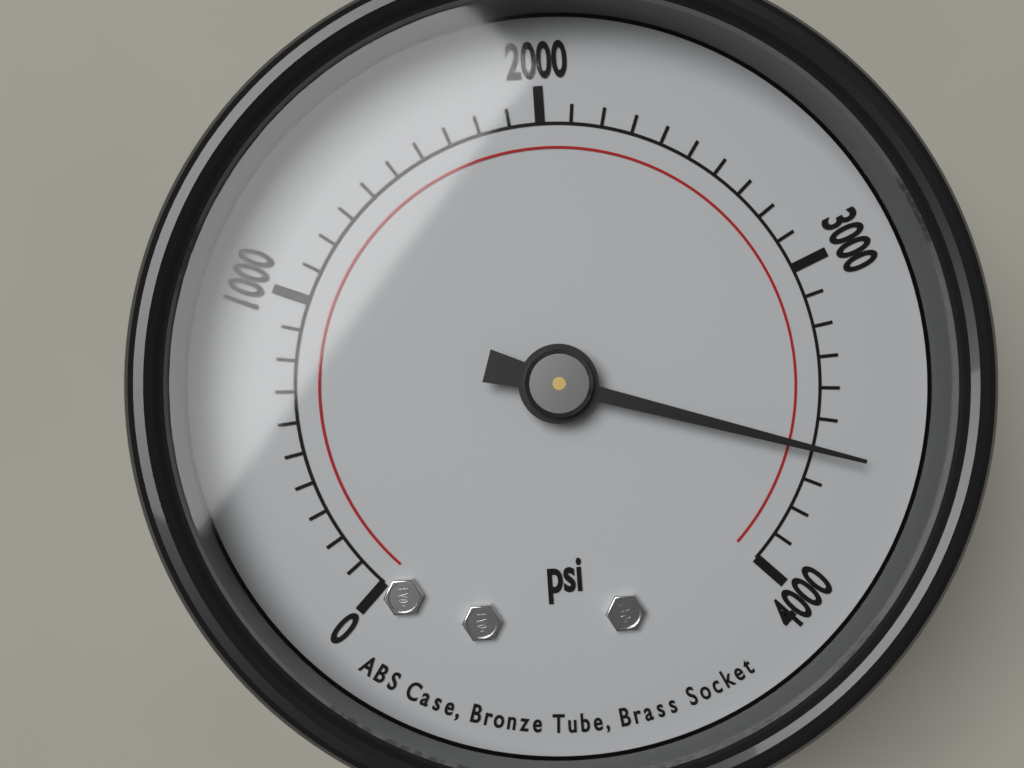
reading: 3600 psi
